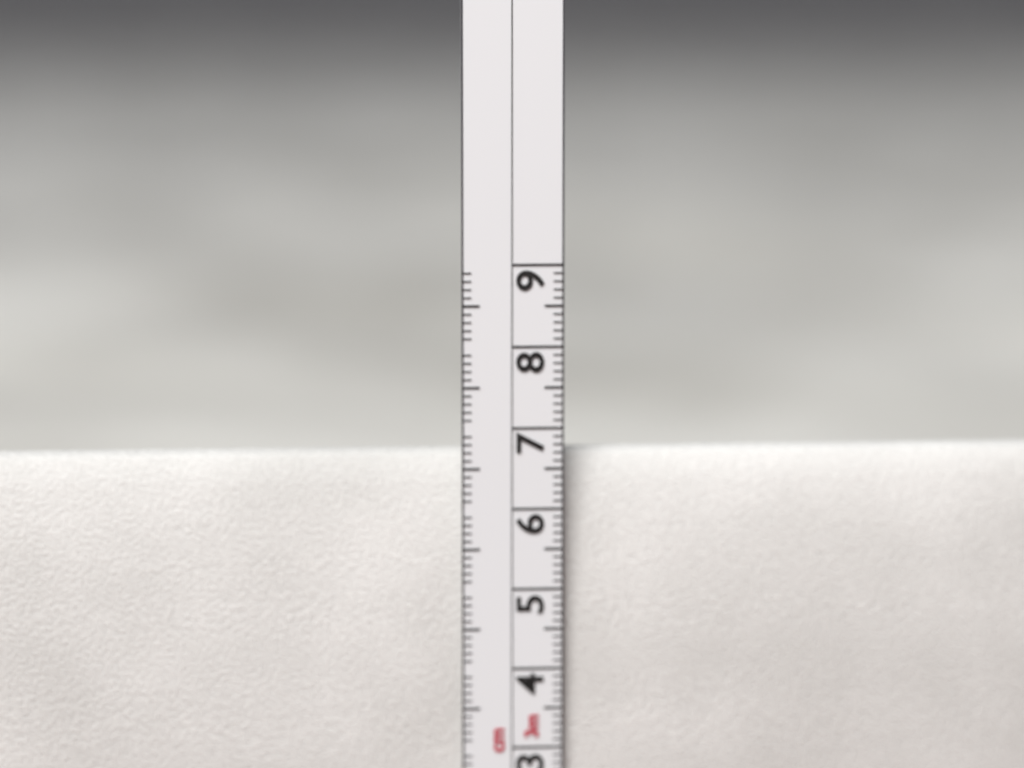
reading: 6.7 cm
